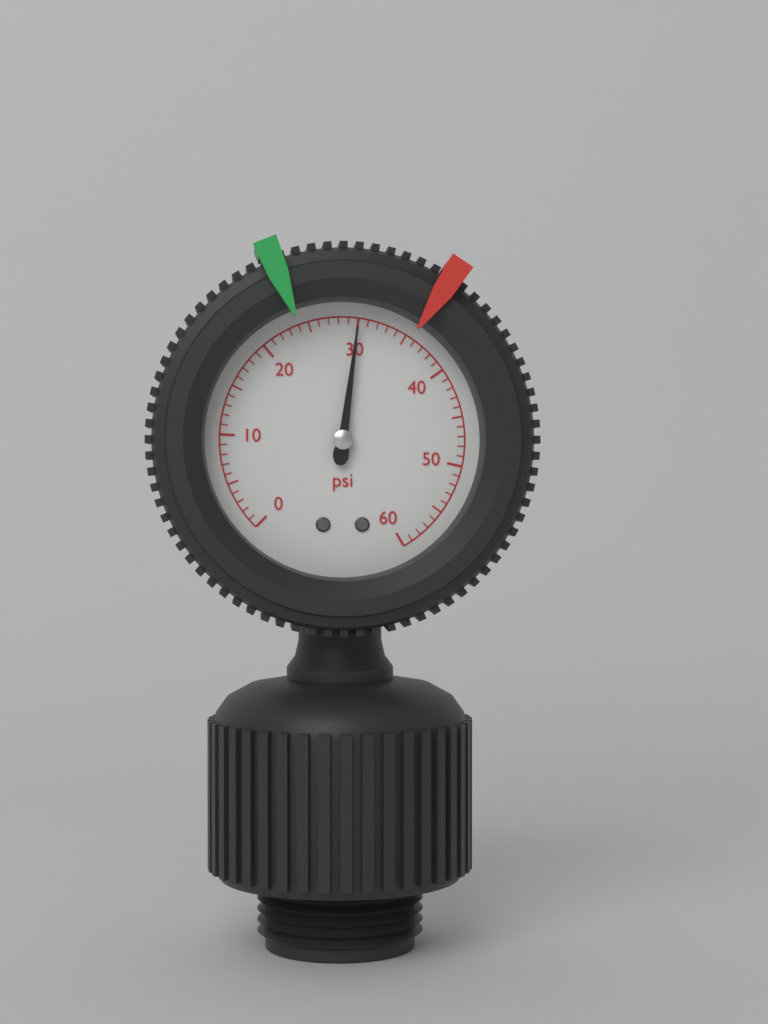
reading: 30 psi
